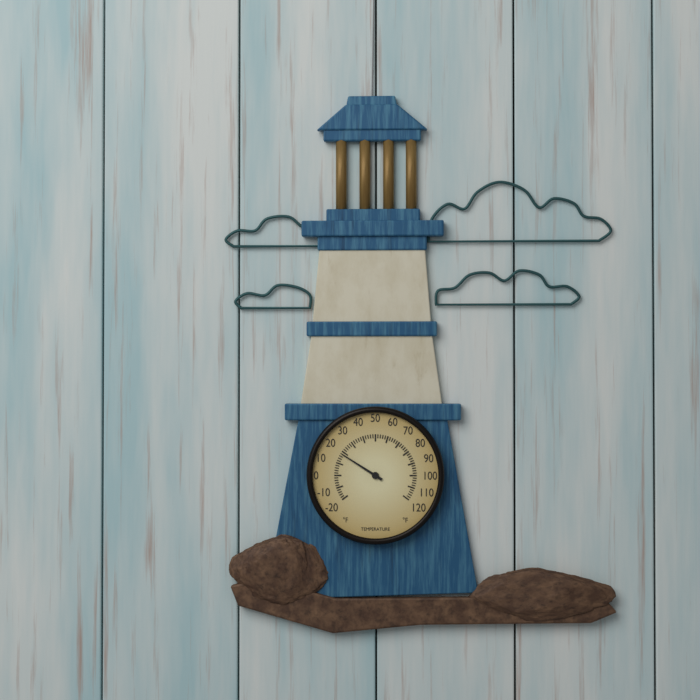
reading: 18 °F
